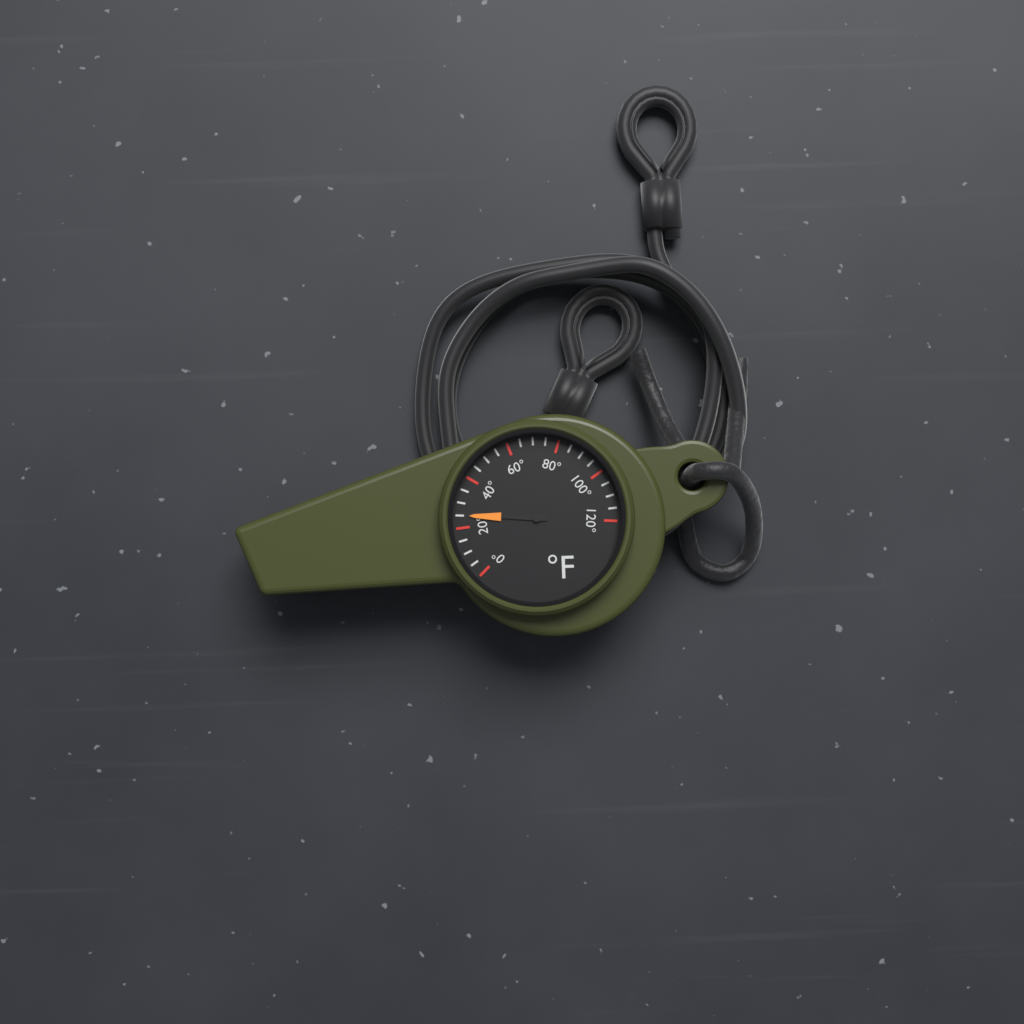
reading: 25 °F
